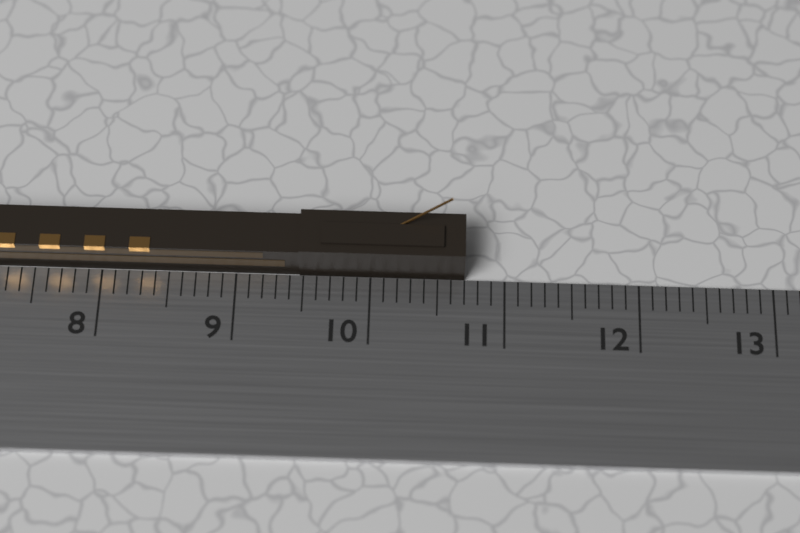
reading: 10.7 cm
